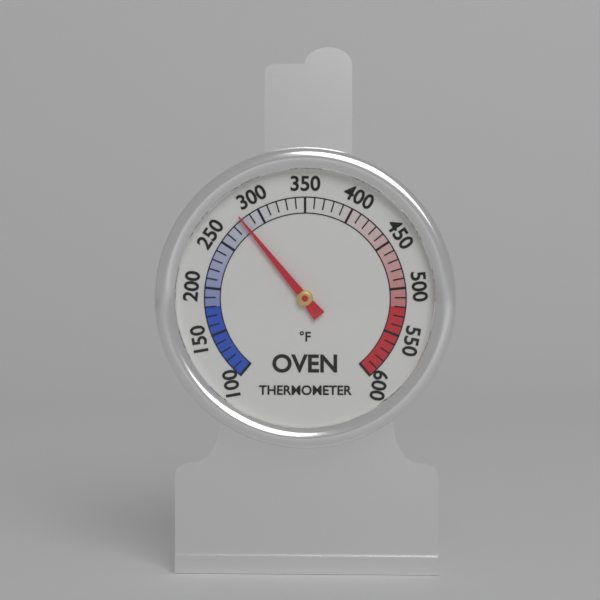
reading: 280 °F
